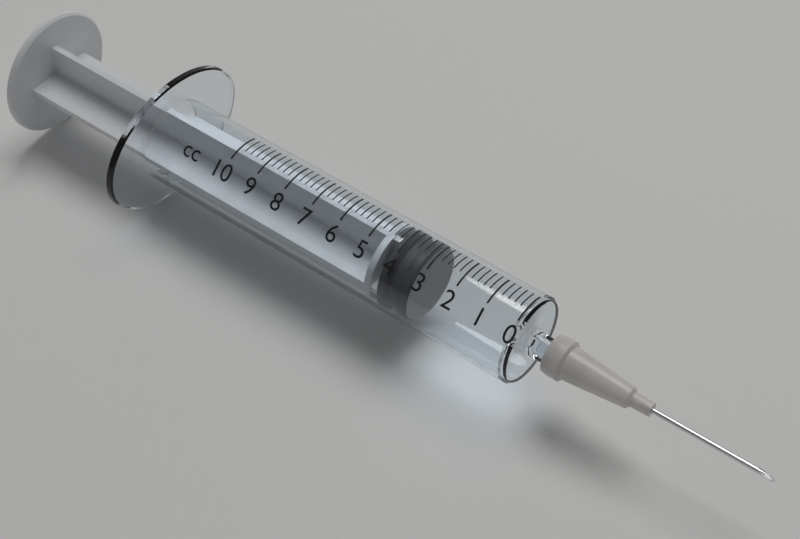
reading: 3.2 cc
